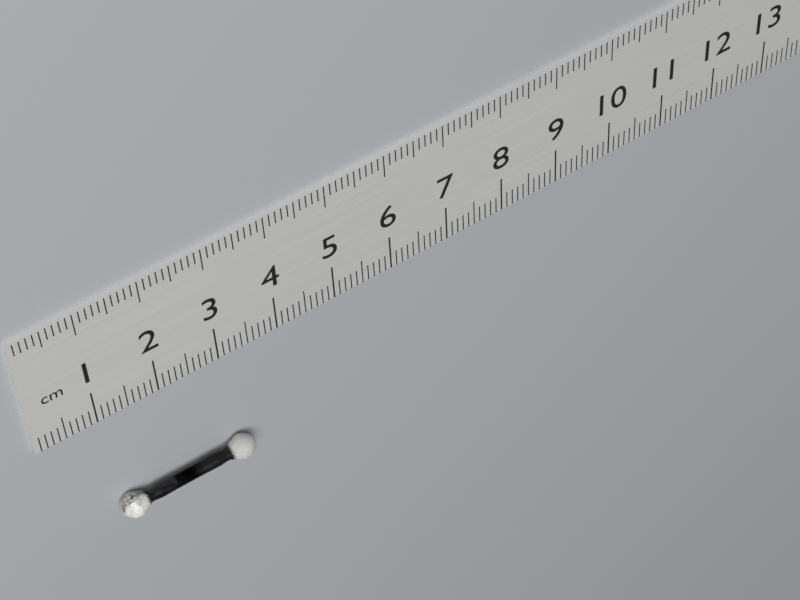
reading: 3.3 cm
